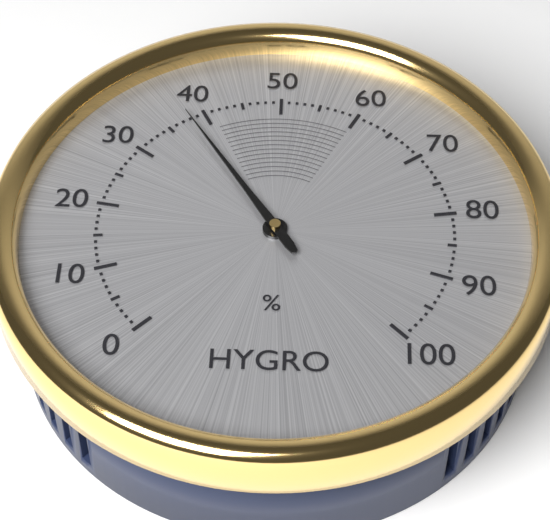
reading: 38 %
